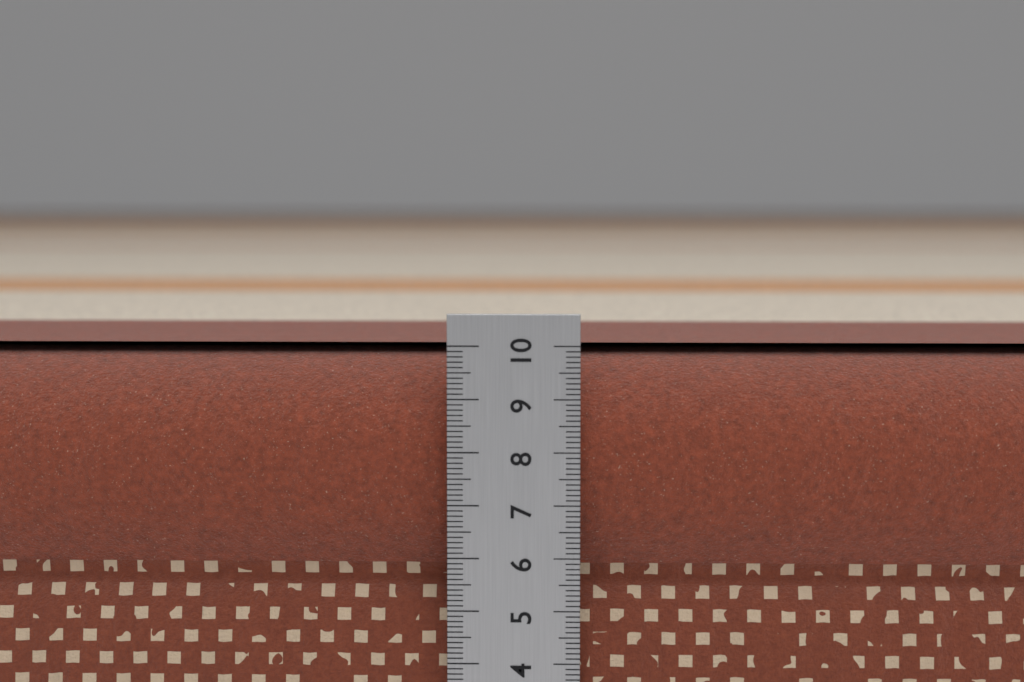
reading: 9.9 cm
